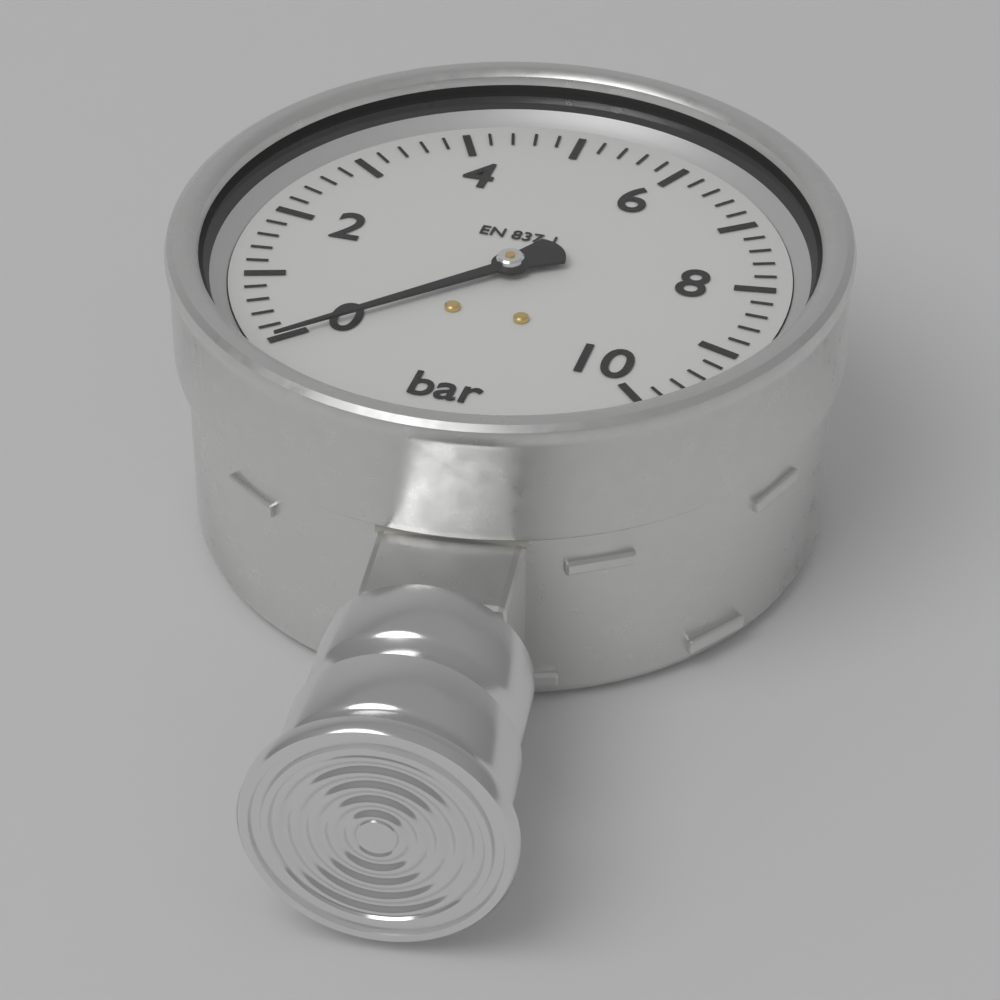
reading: 0.0 bar
